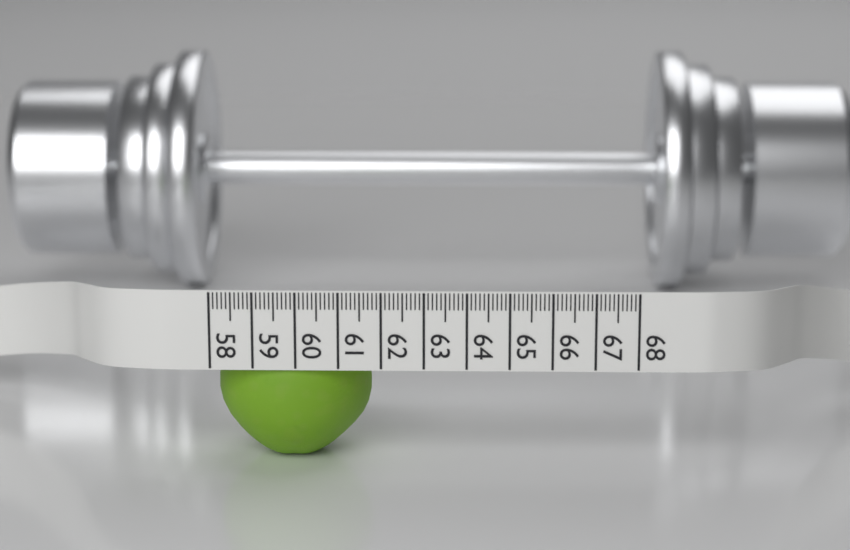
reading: 61.7 (no unit)
